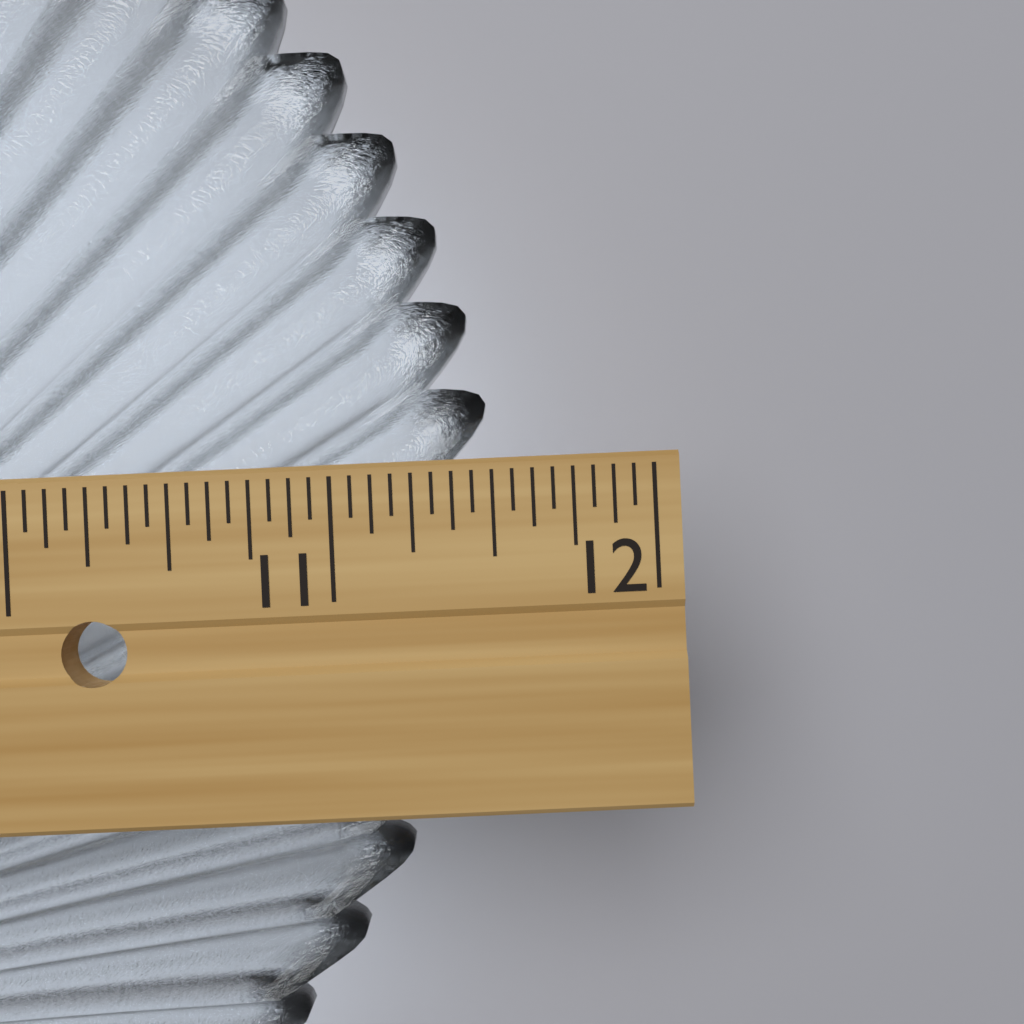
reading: 11.5000 in
